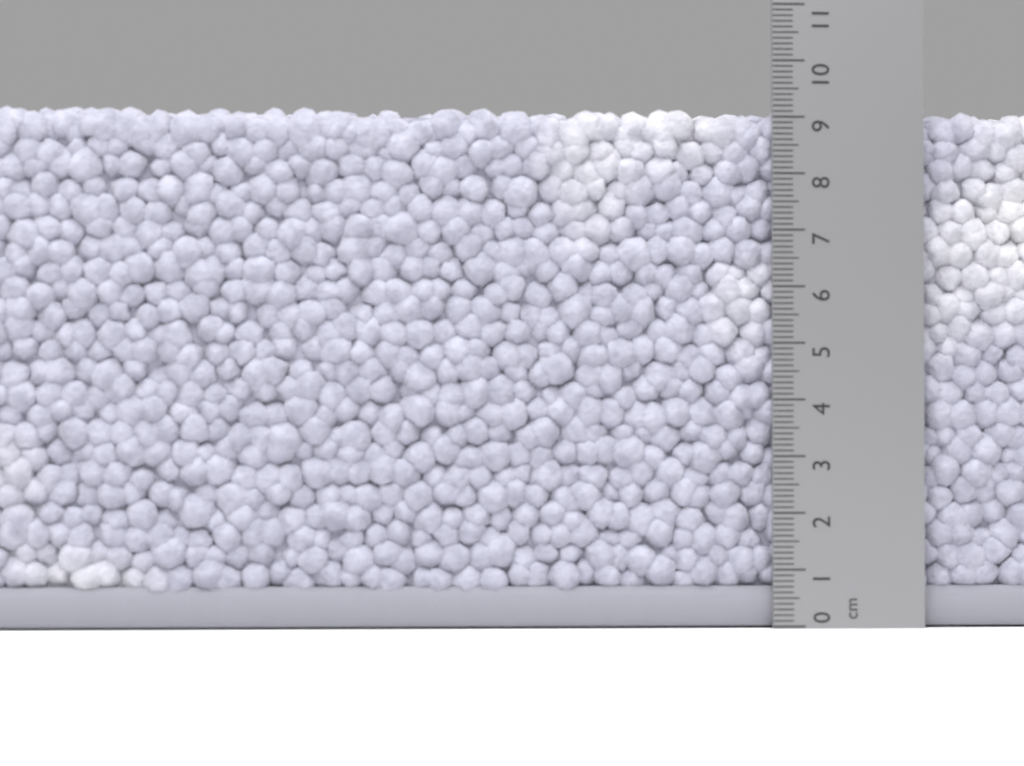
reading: 9.2 cm
